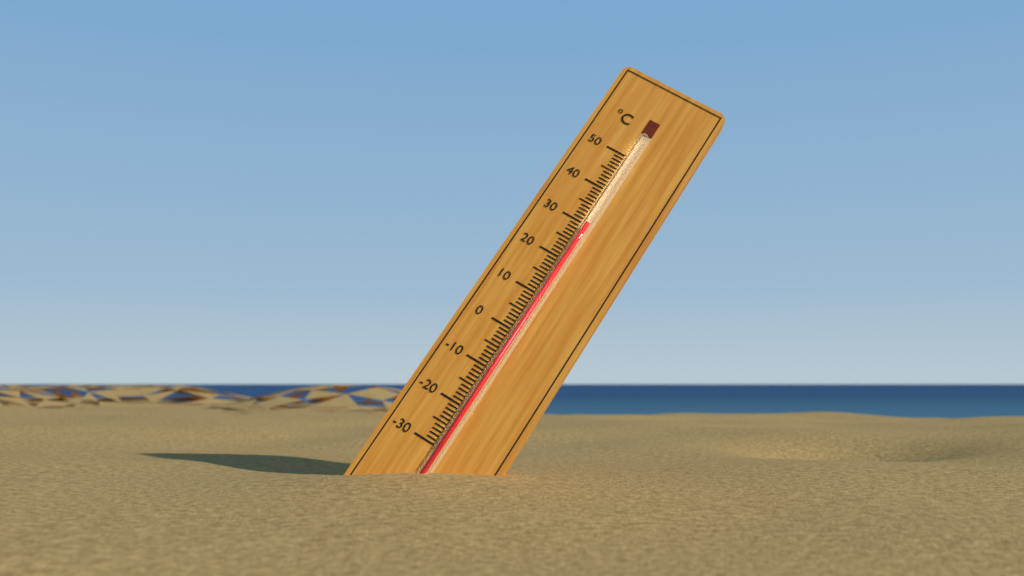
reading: 30 °C
